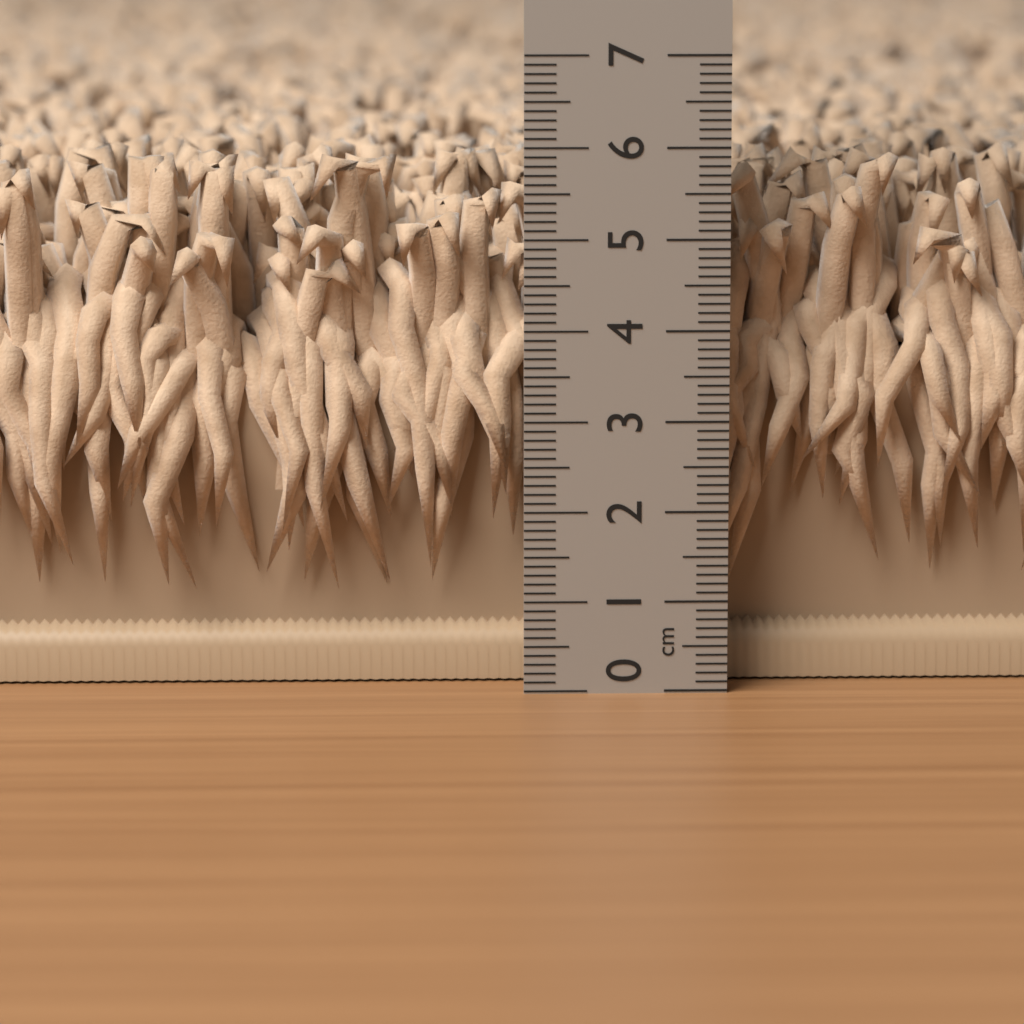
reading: 5.9 cm
